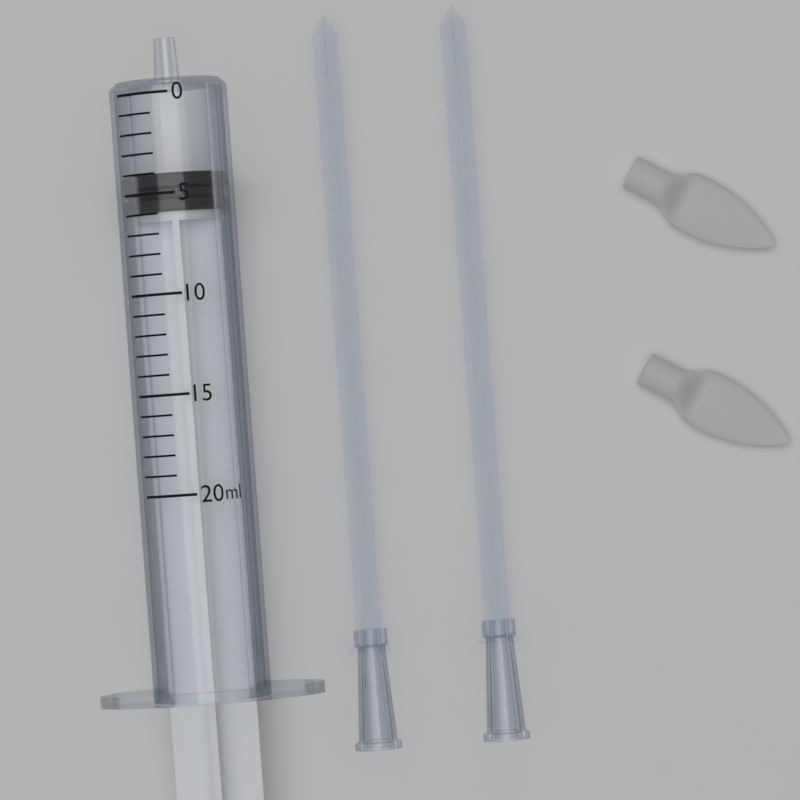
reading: 4 ml
